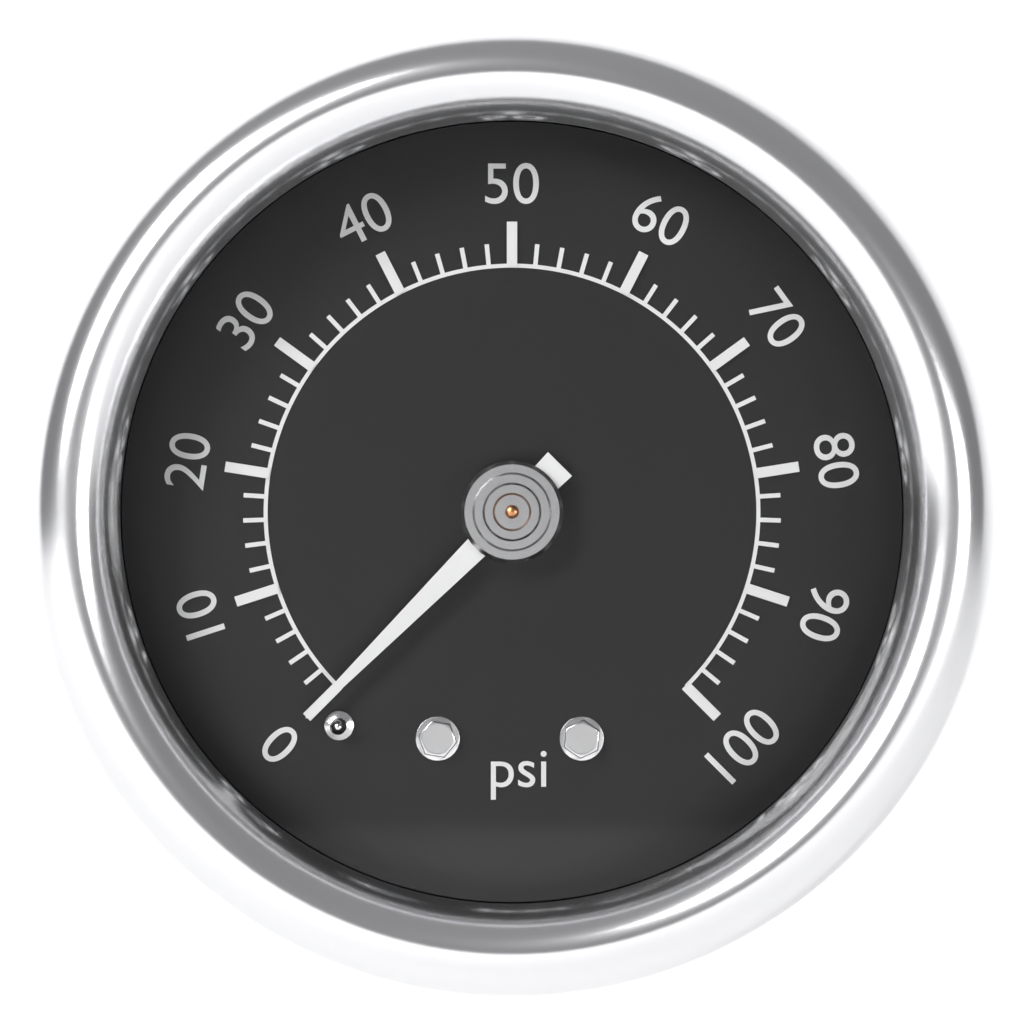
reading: 0 psi
